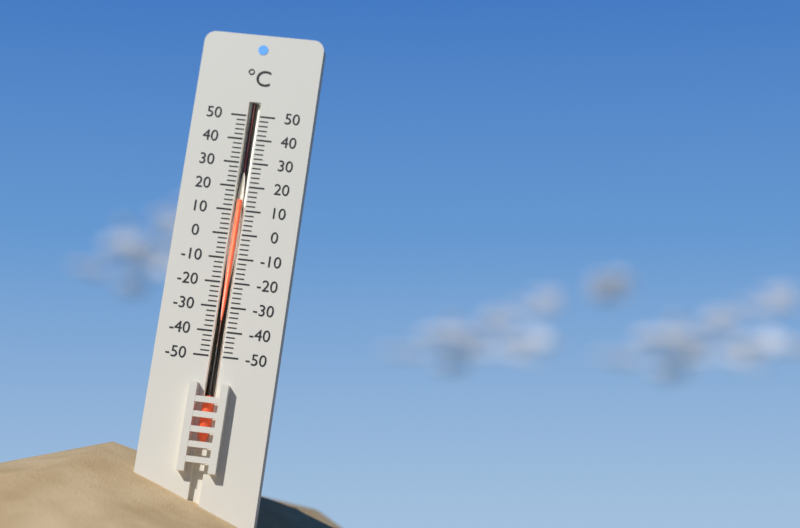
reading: 14 °C
